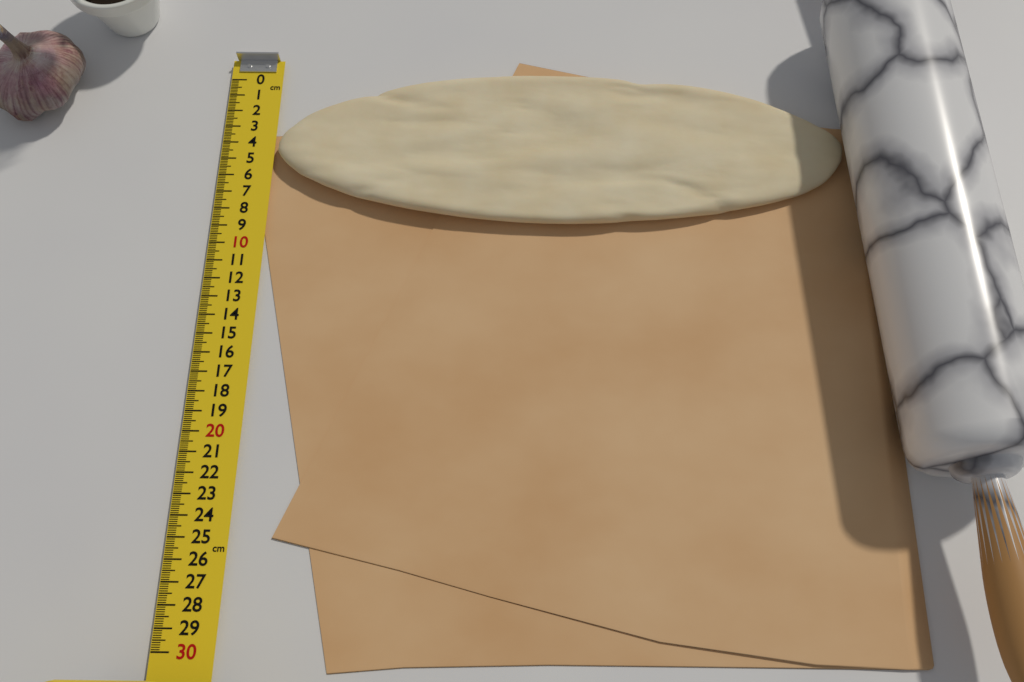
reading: 8.9 cm
